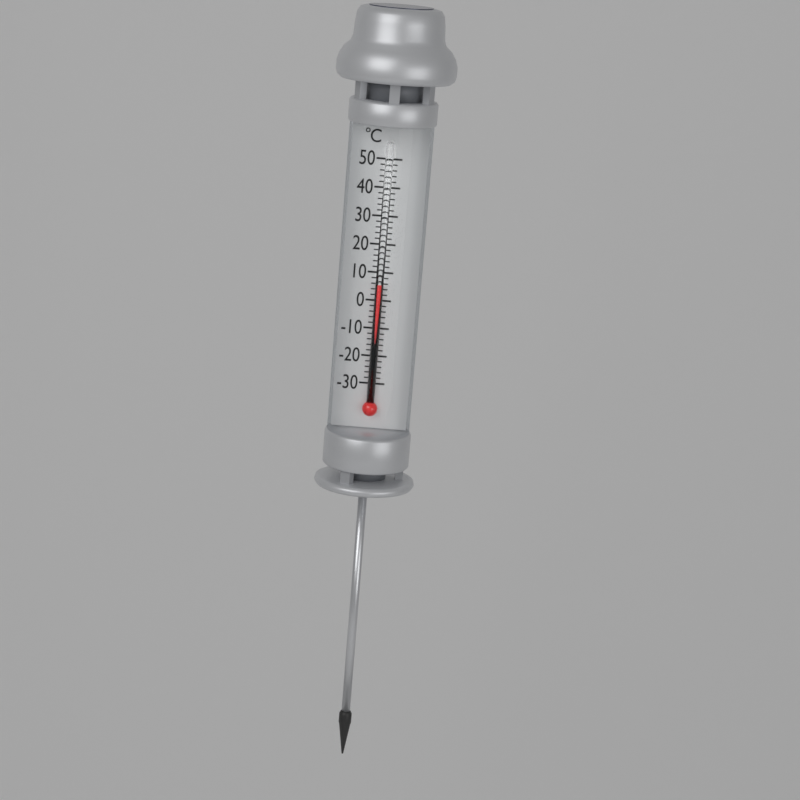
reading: 6 °C
